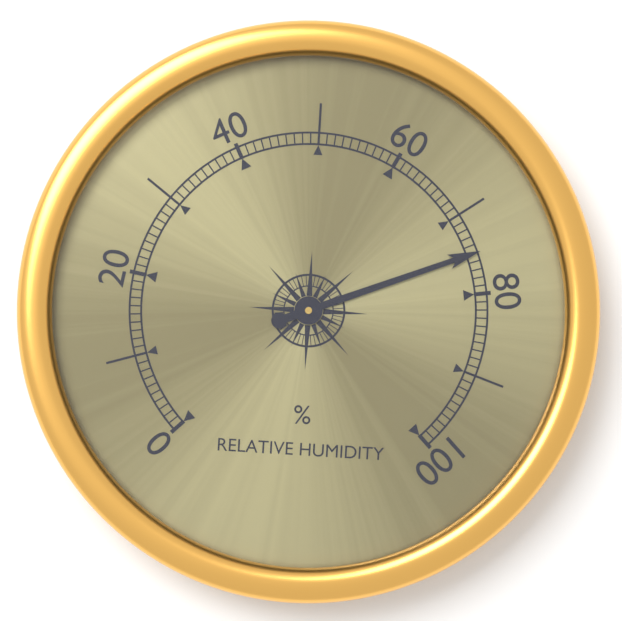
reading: 75 %
